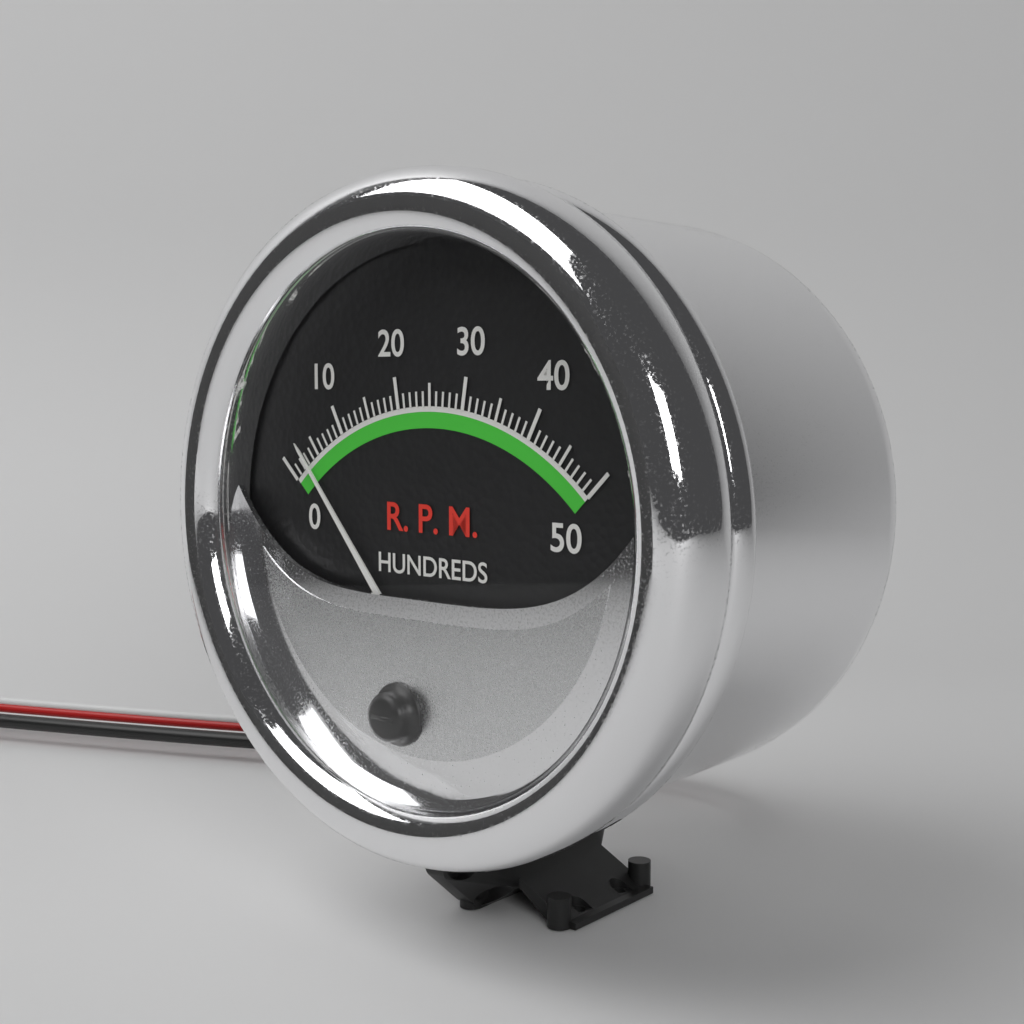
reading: 3 RPM x100
